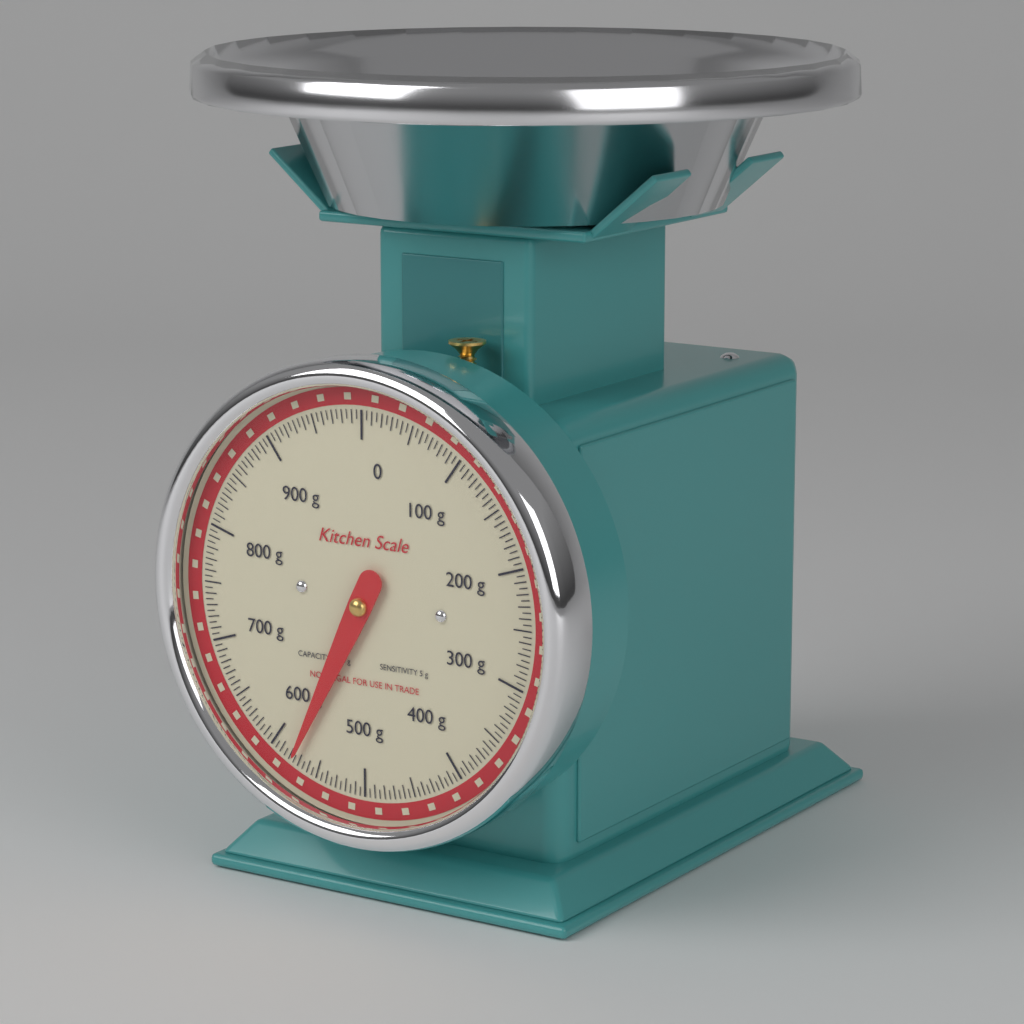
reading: 575 g
